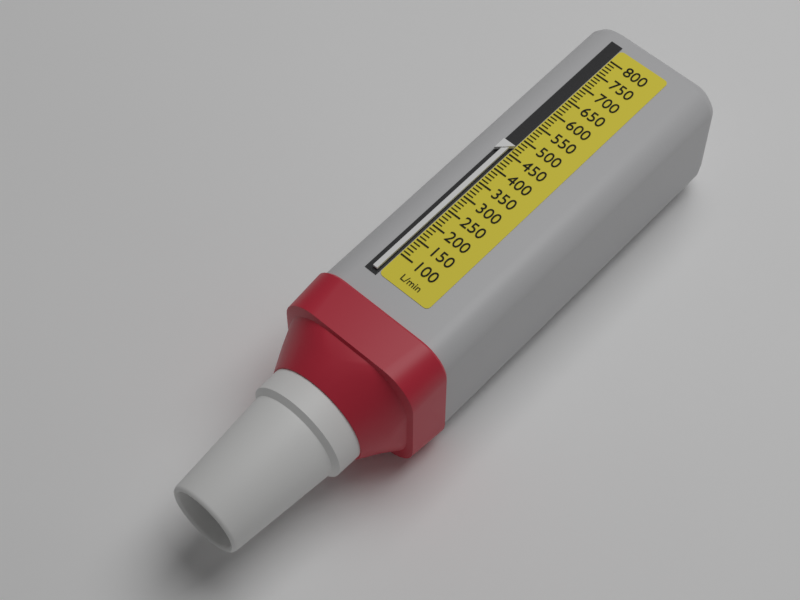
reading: 470 L/min
